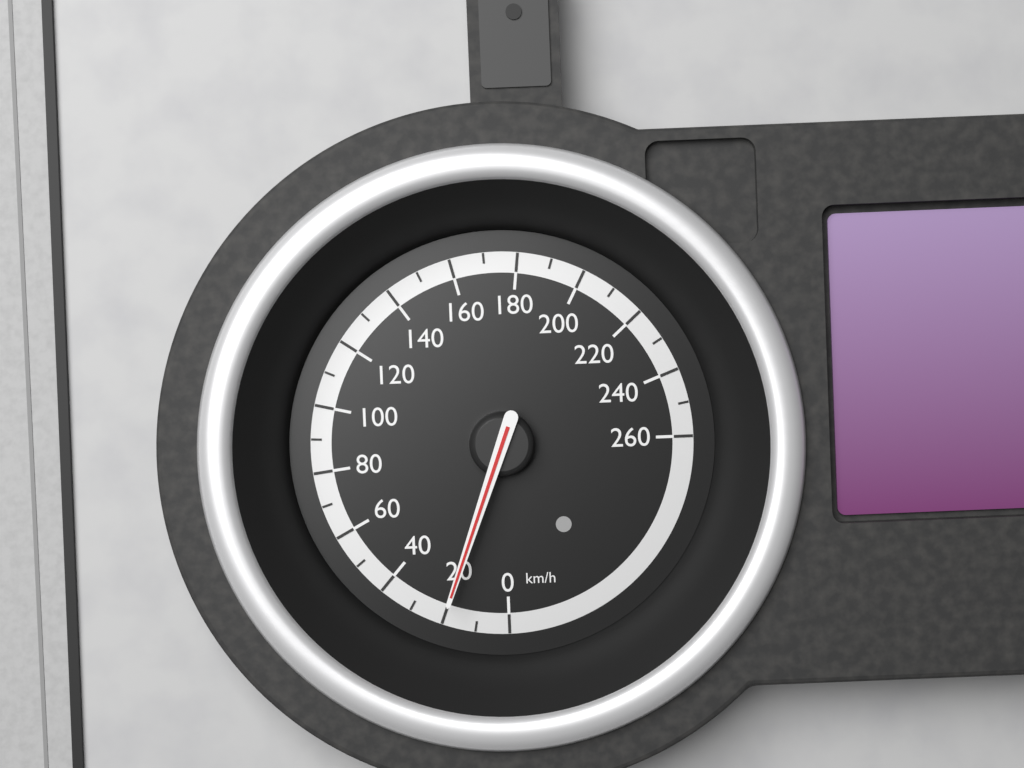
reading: 20 km/h
